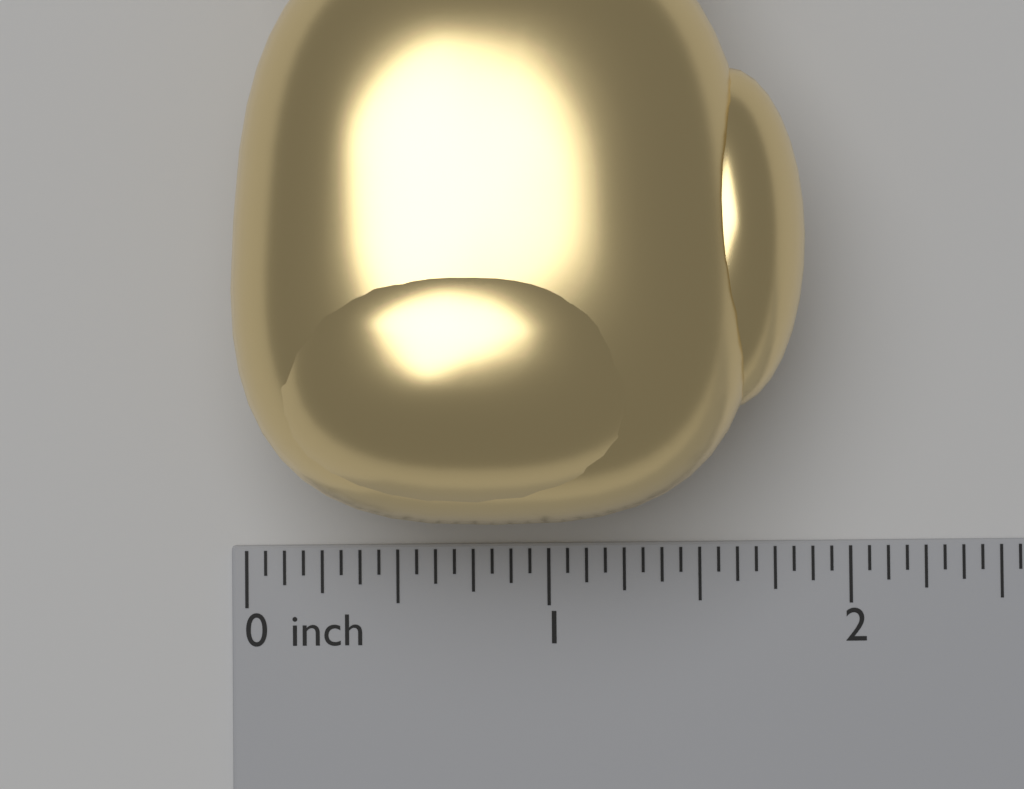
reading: 1.8125 inch
